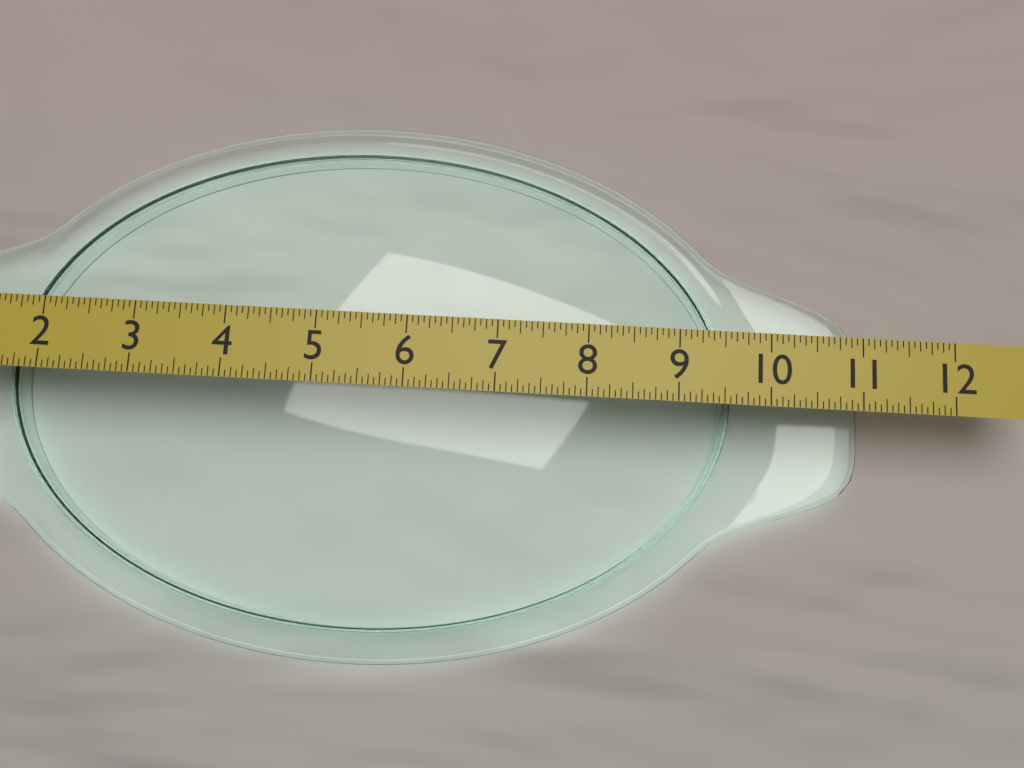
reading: 11.1250 in
